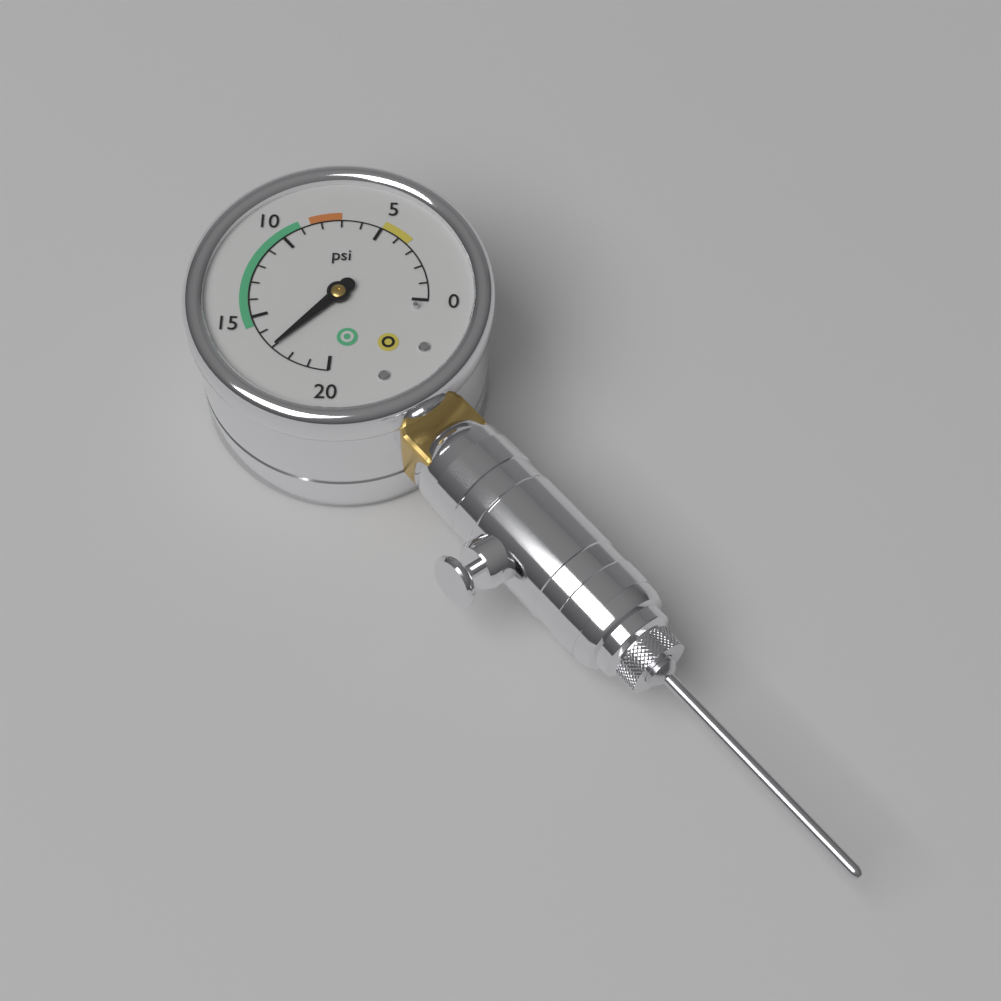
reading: 17 psi
